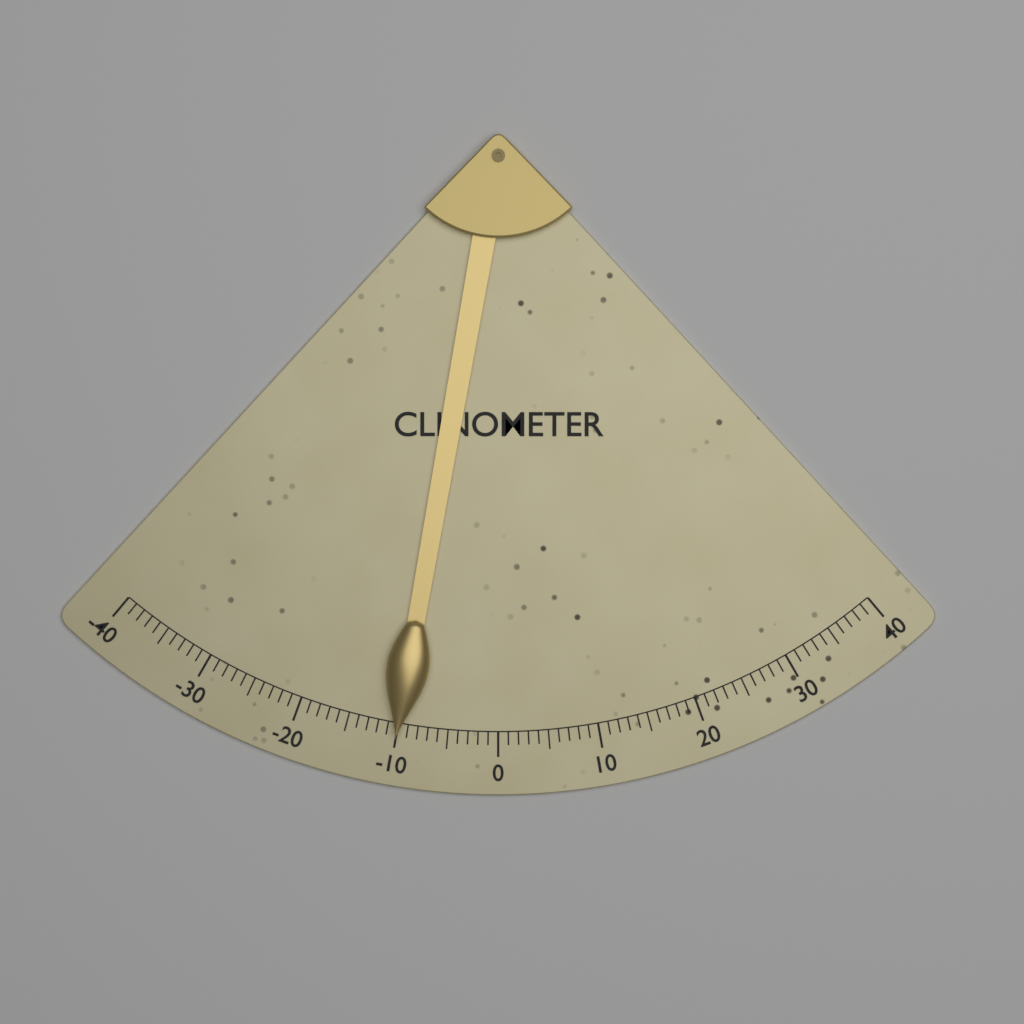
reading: -10 (no unit)
